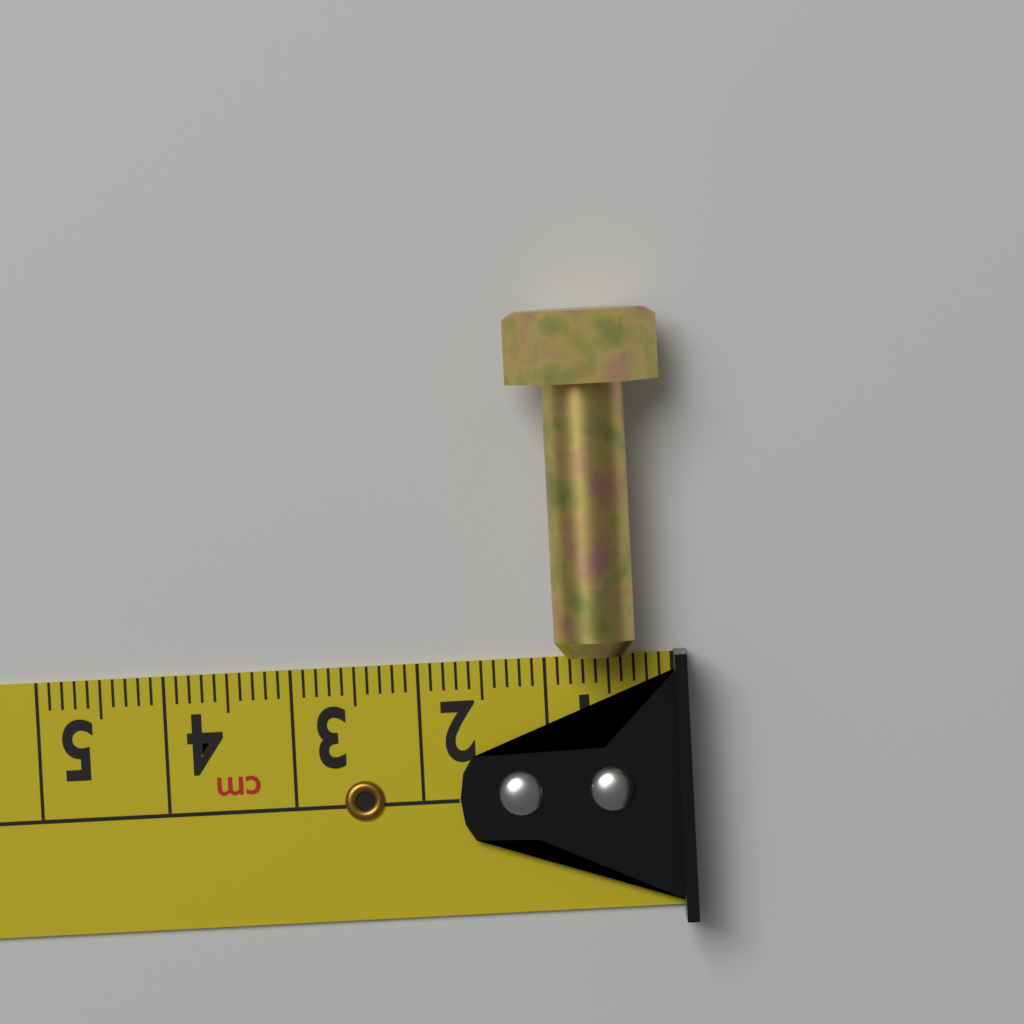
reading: 1.2 cm
